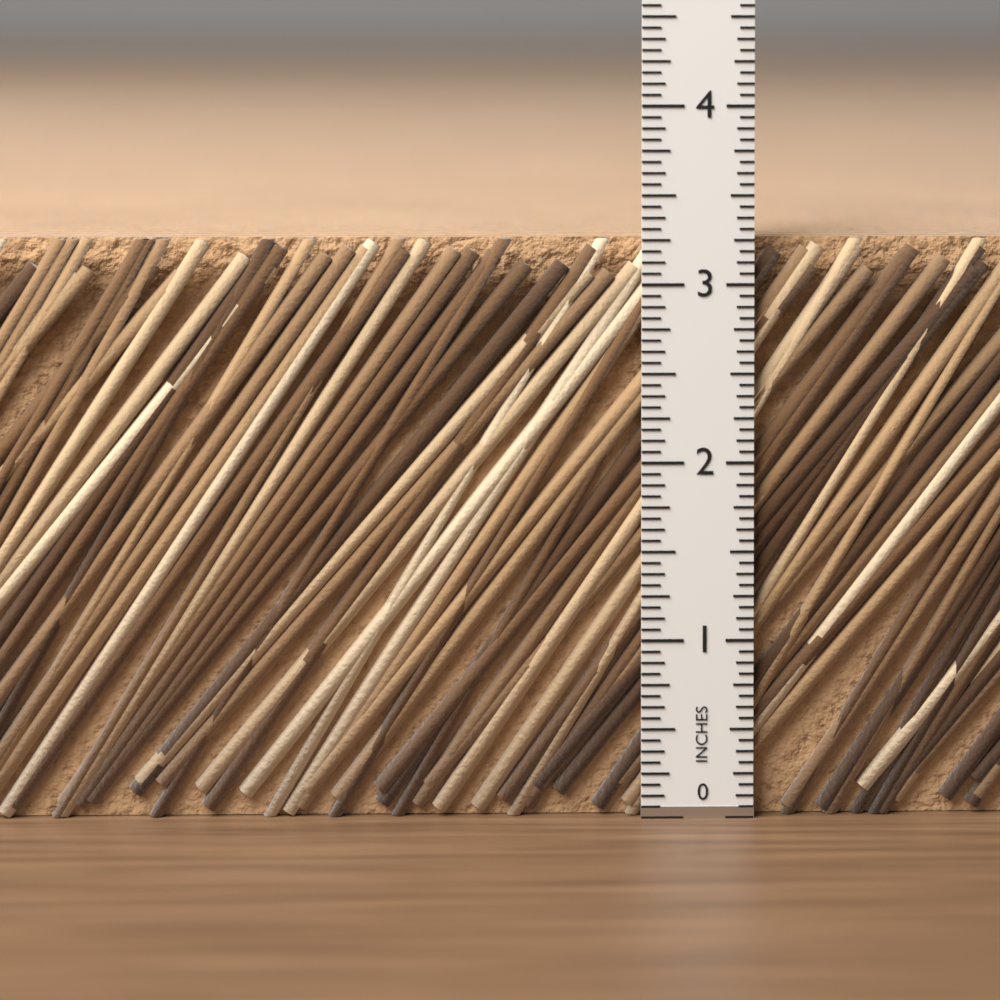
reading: 3.2500 in
